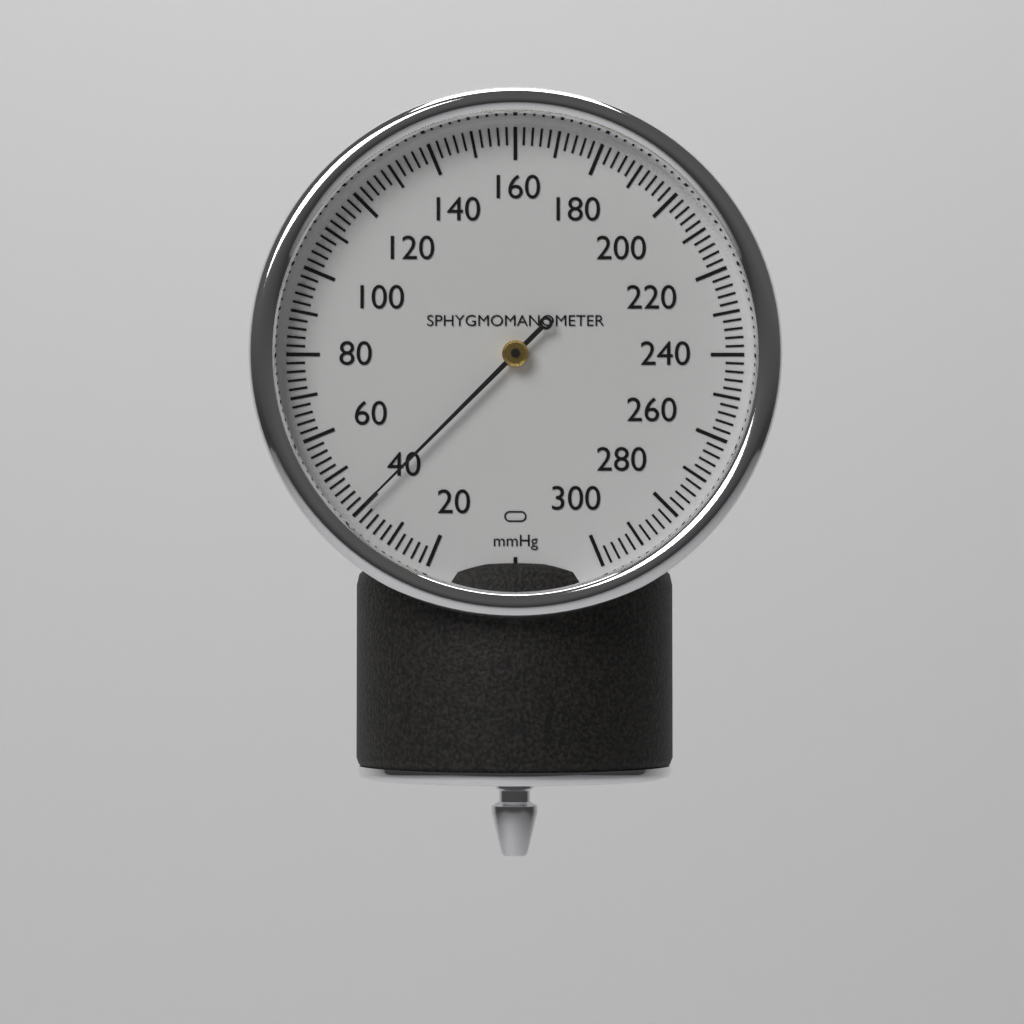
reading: 40 mmHg
